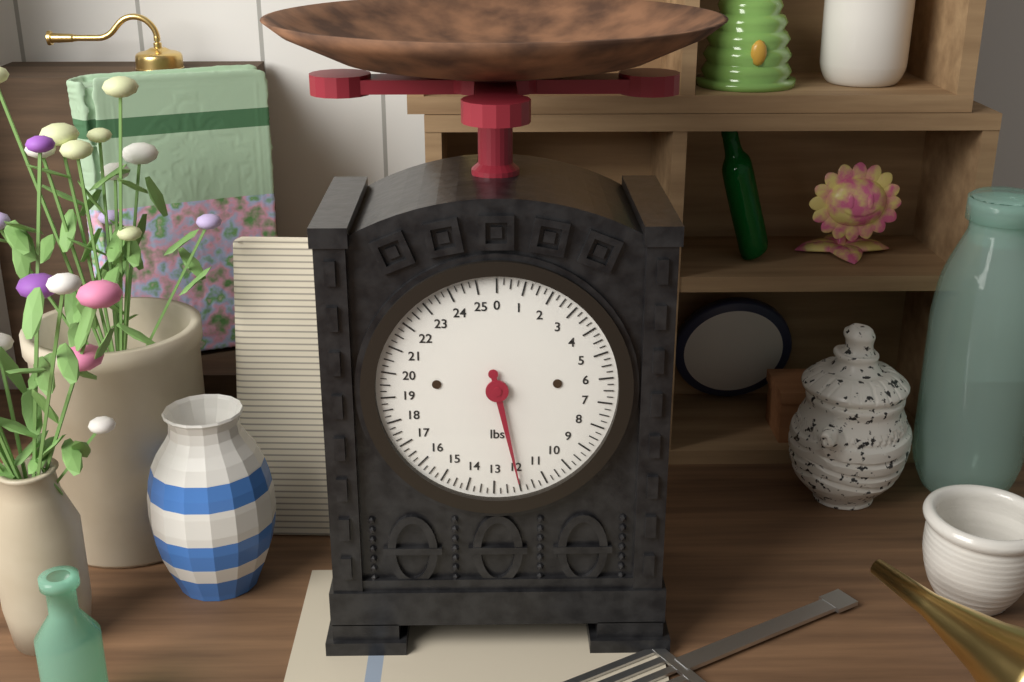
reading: 12.00 lbs
